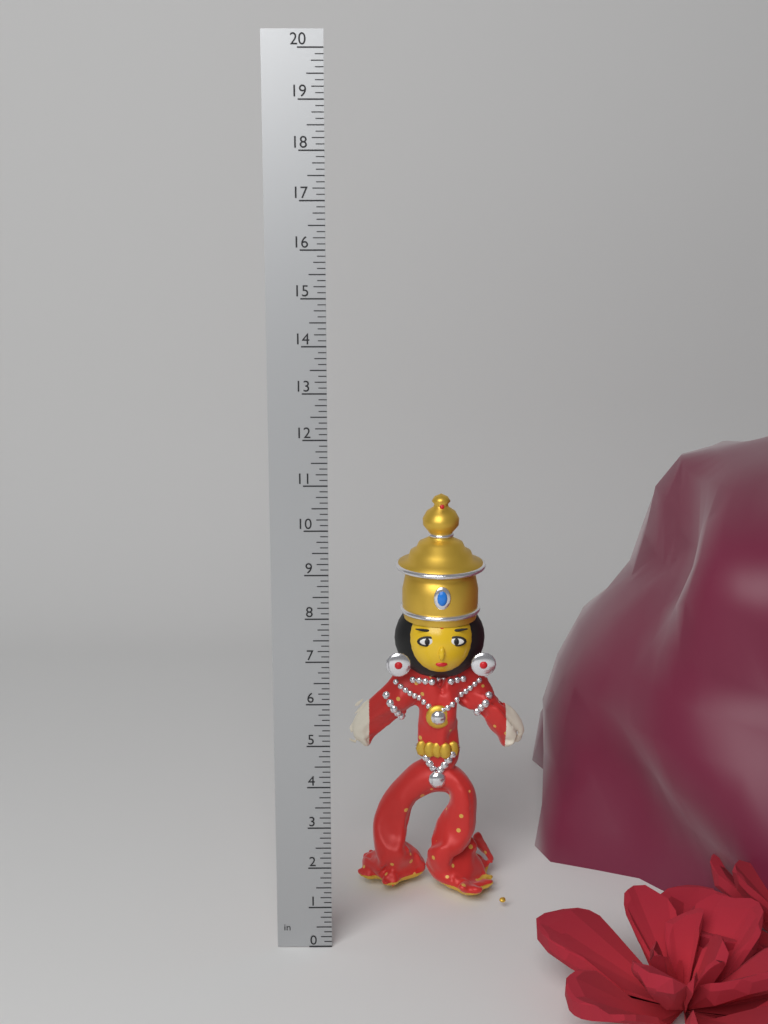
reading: 10.125 in
